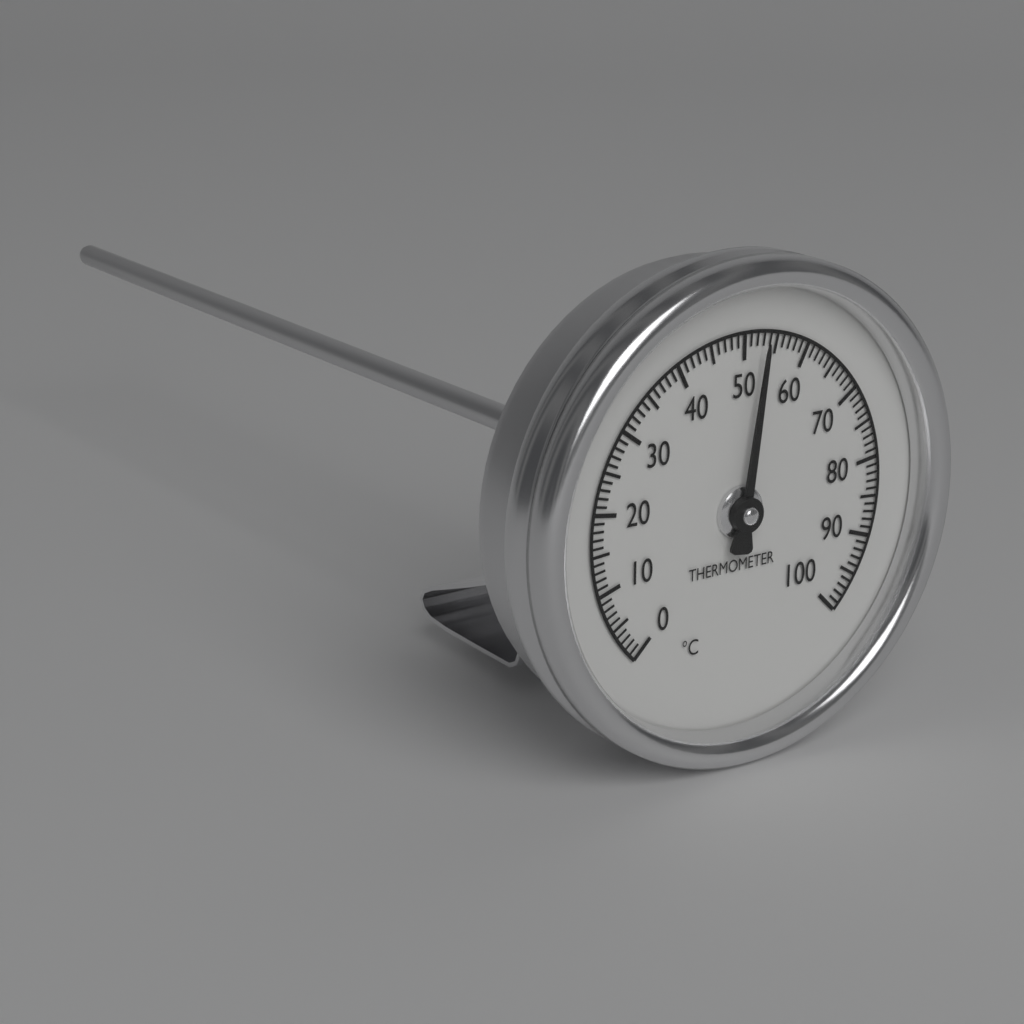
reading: 53 °C
